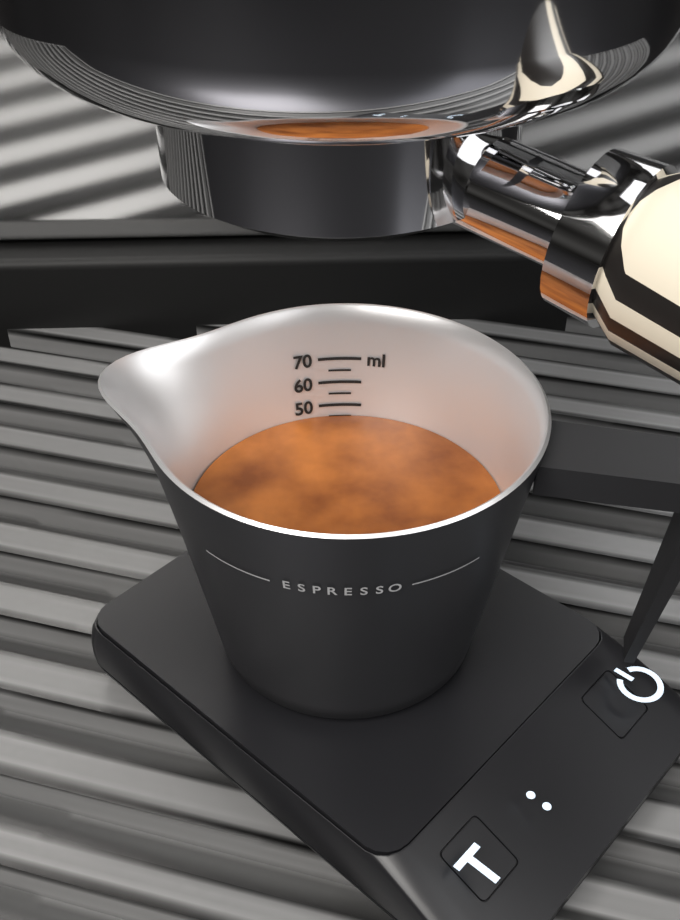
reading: 45 ml
